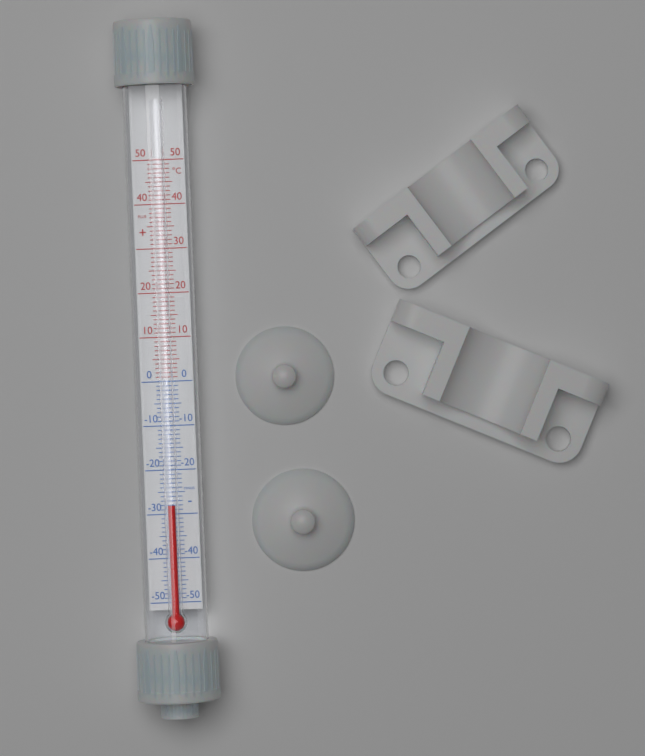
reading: -28 °C
